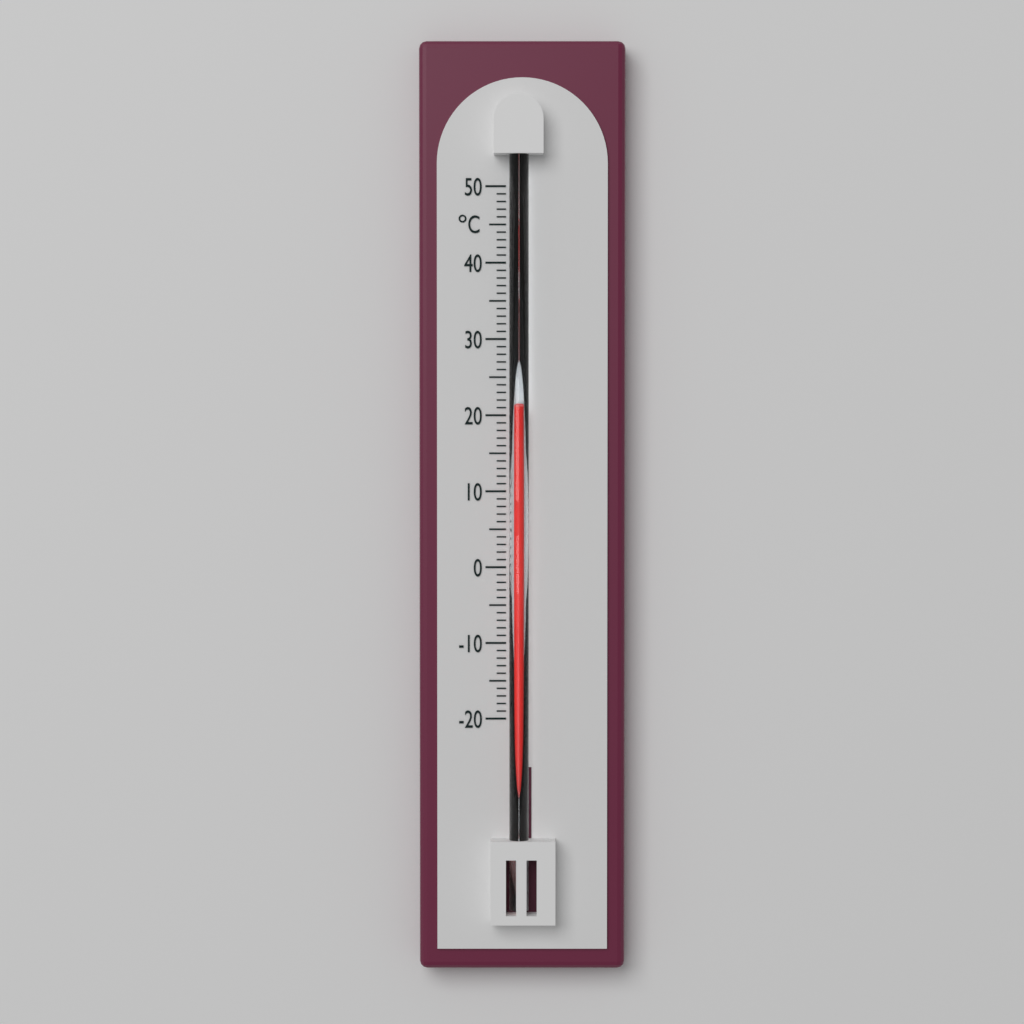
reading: 21 °C
